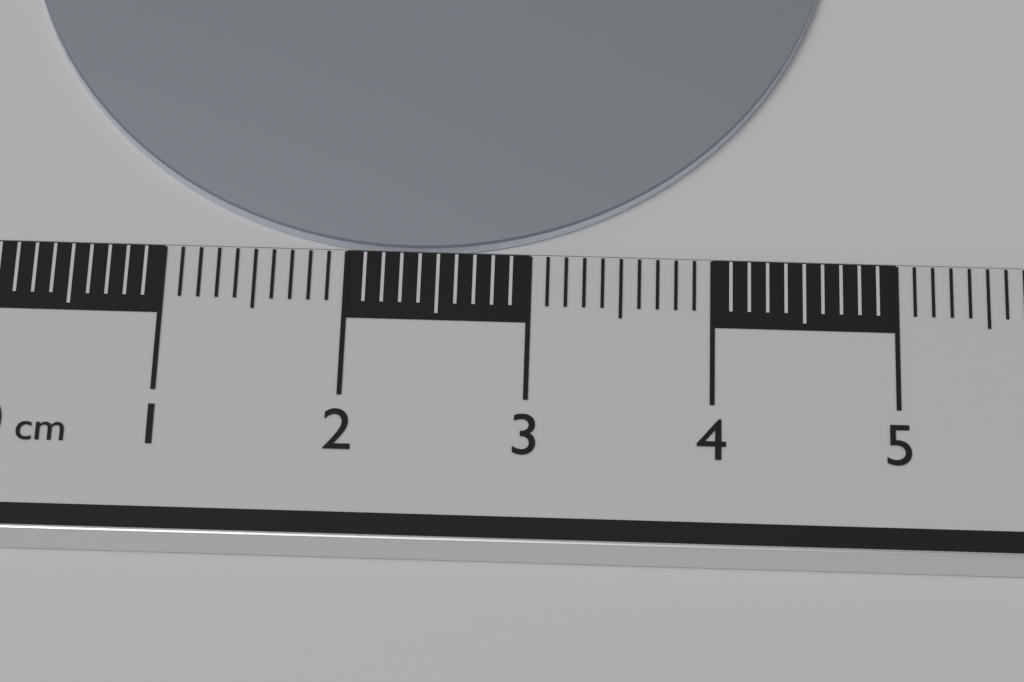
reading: 4.7 cm
